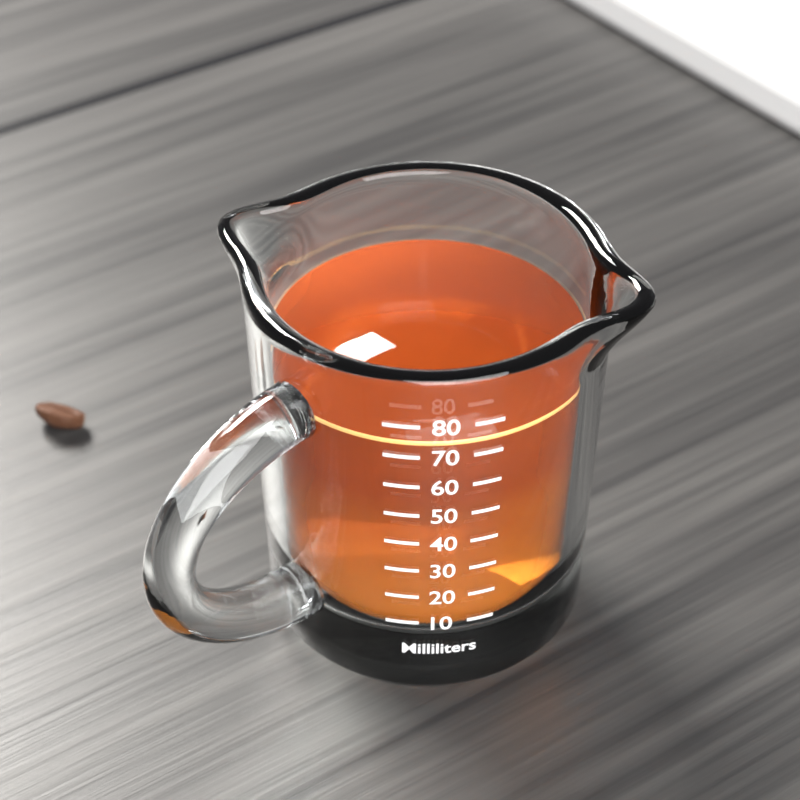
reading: 72 ml
